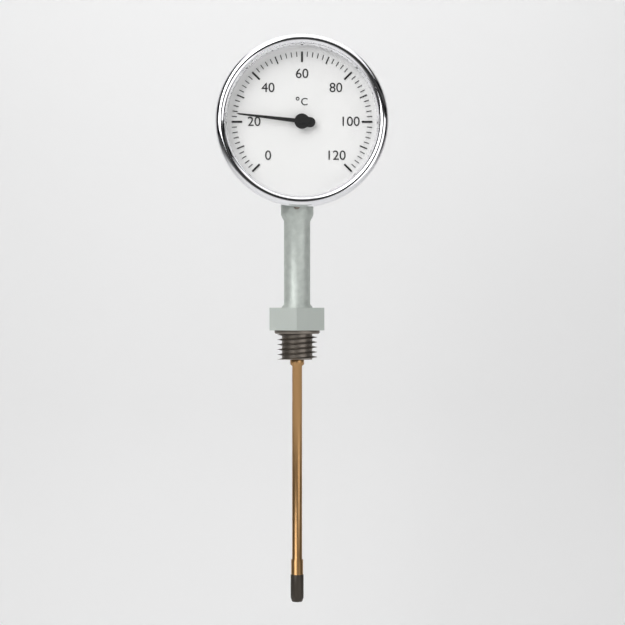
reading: 23 °C
